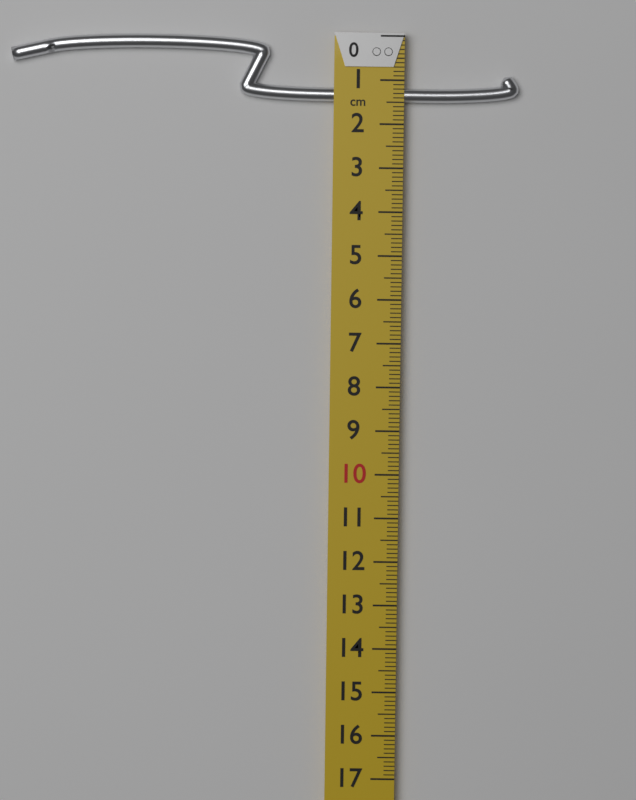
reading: 1.5 cm
